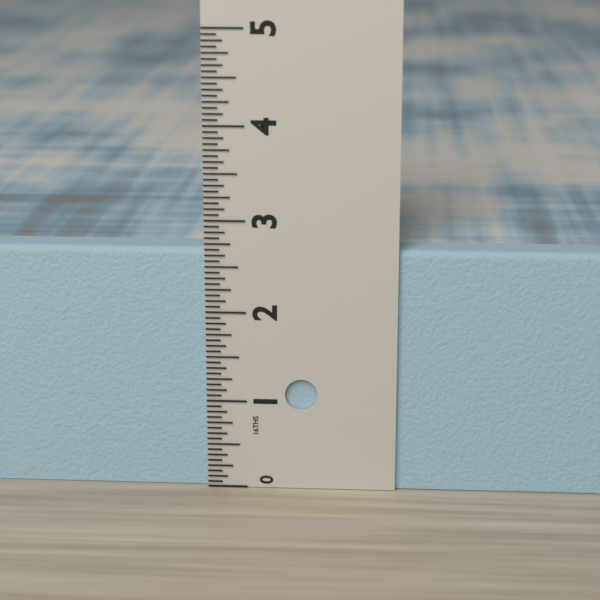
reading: 2.6875 in
